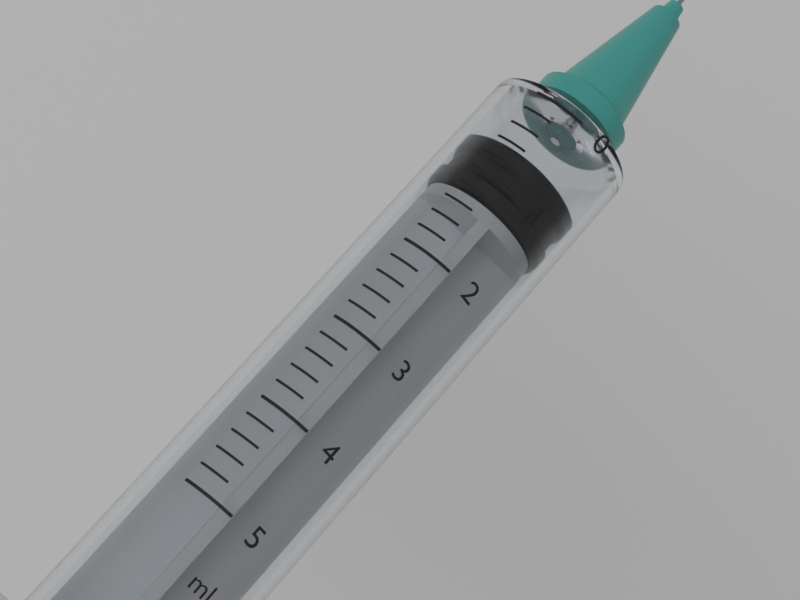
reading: 0.6 ml
